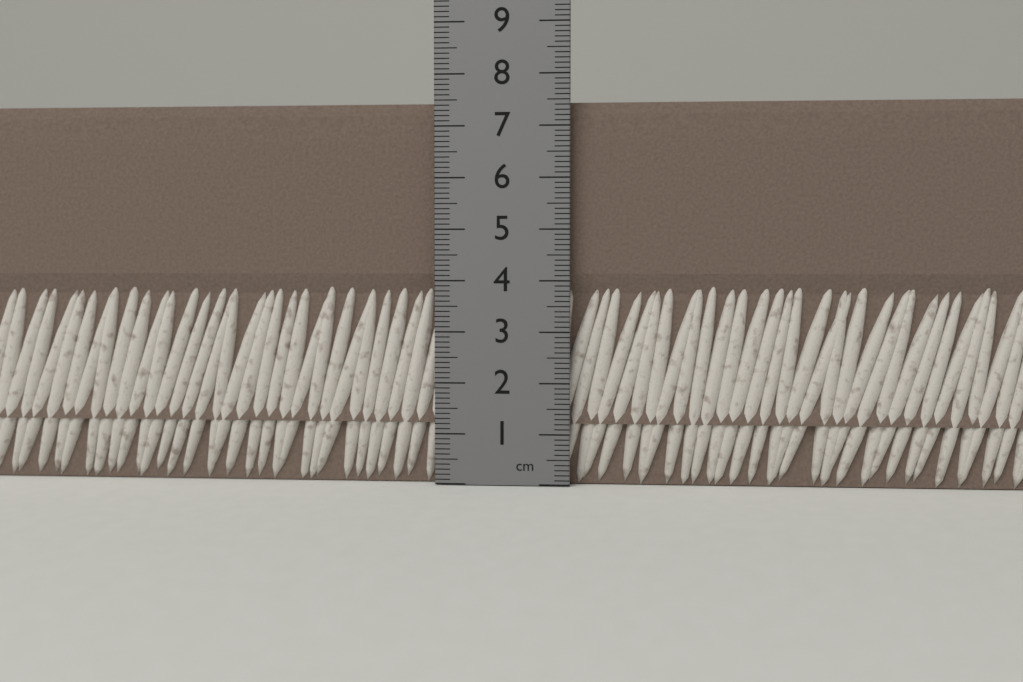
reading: 7.5 cm
